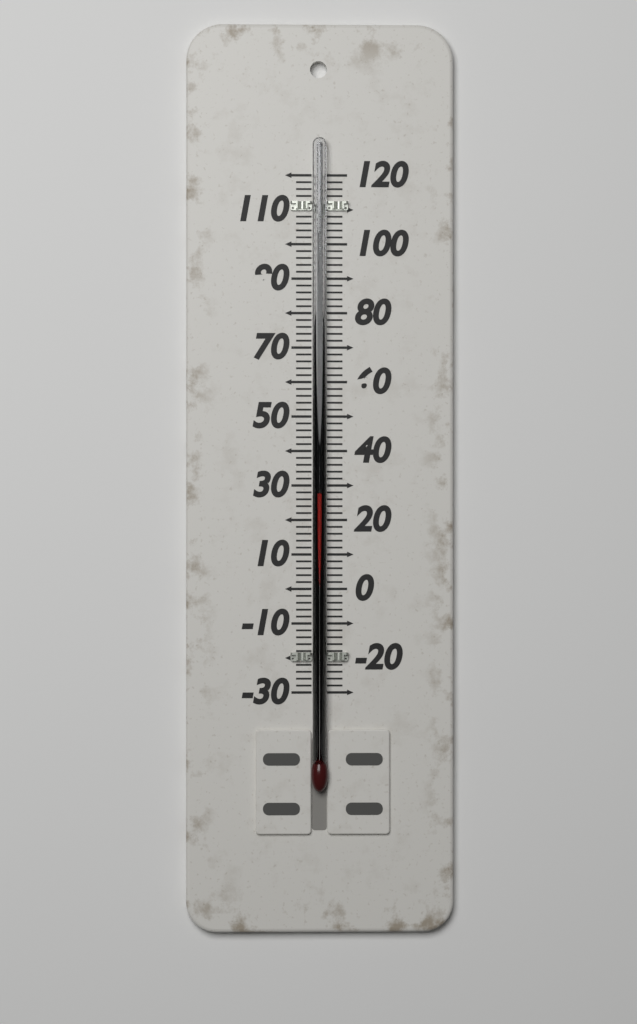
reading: 28 (no unit)
